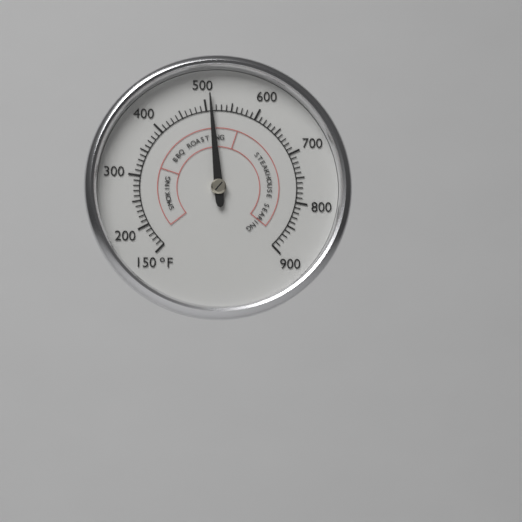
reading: 510 °F
